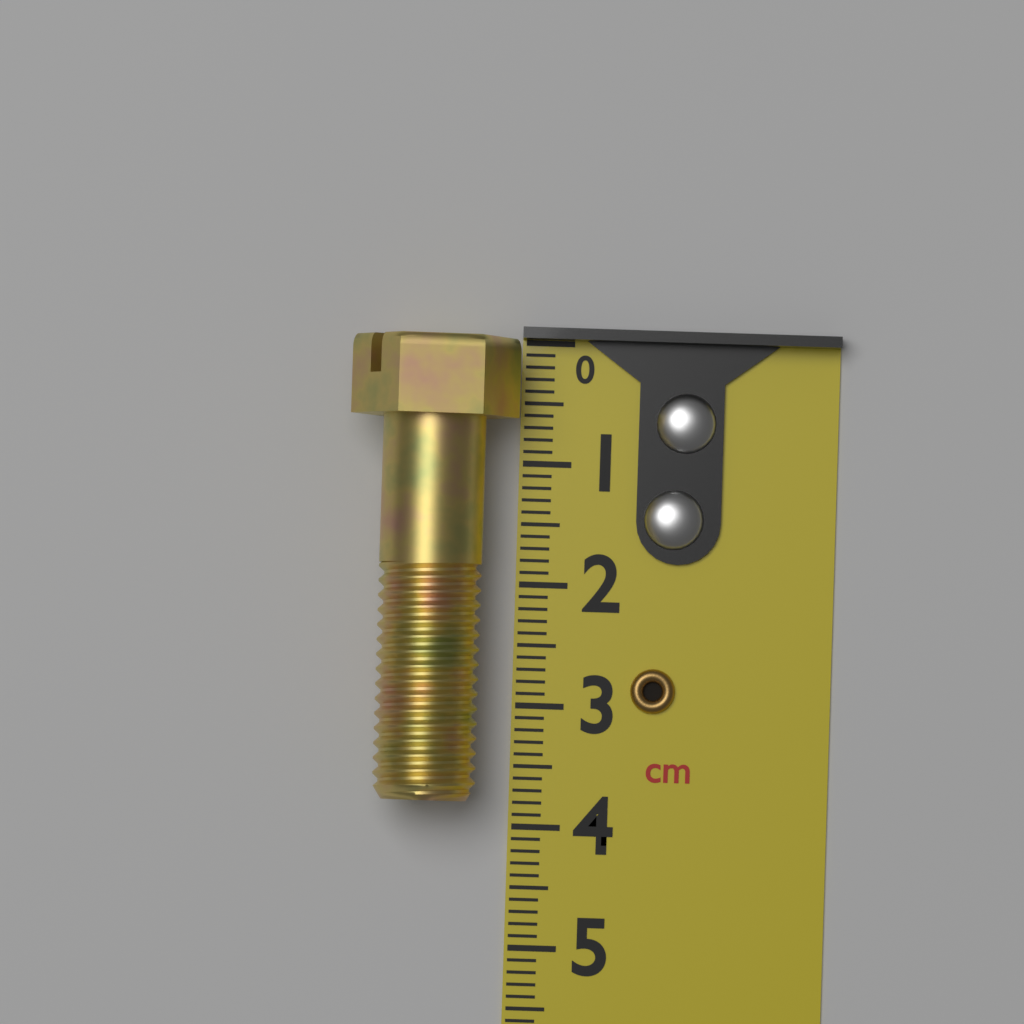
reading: 3.8 cm
